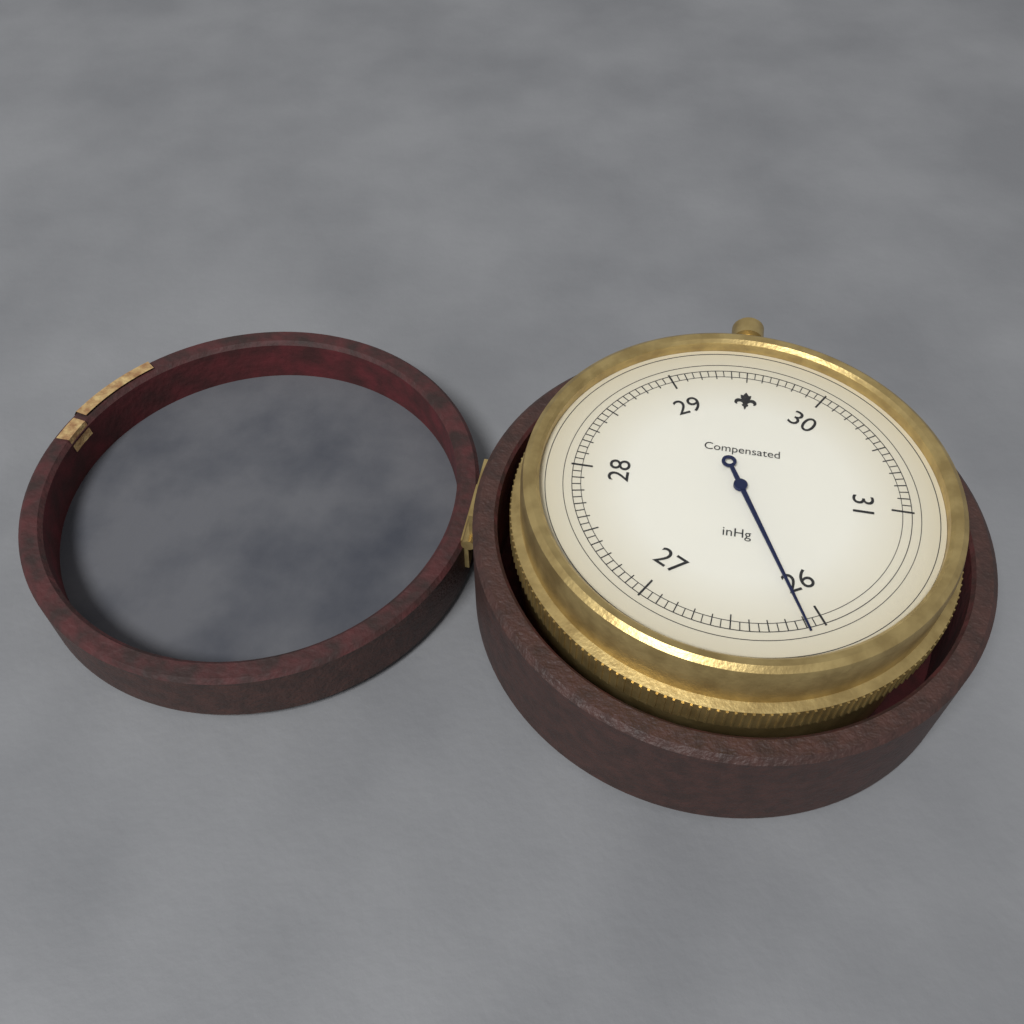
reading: 26.10 inHg
